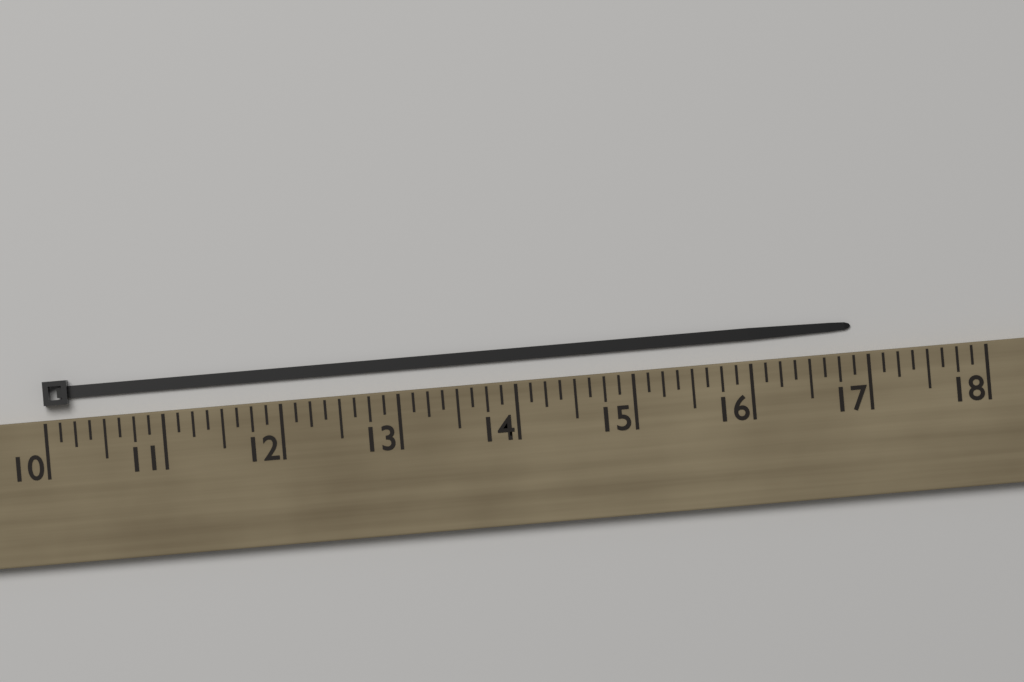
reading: 16.875 (no unit)
